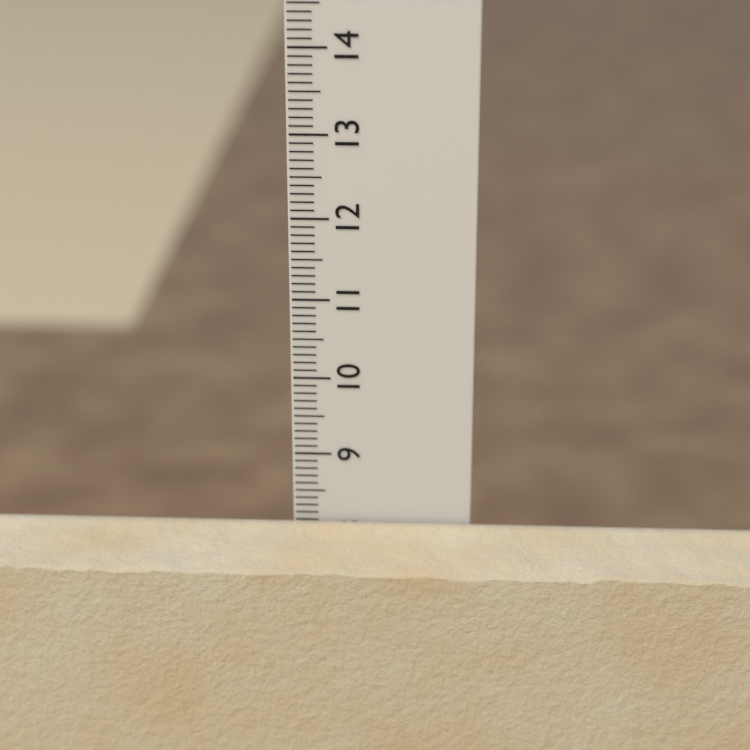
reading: 8.1 cm
